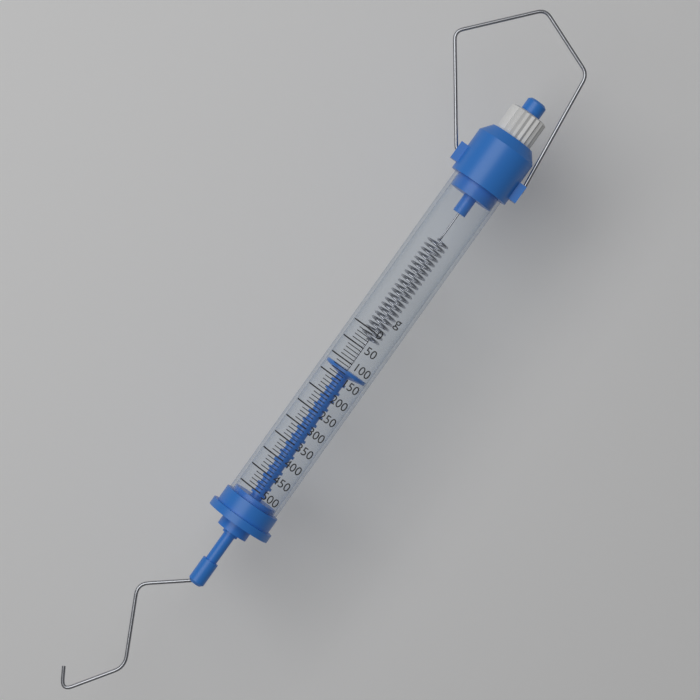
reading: 120 g
